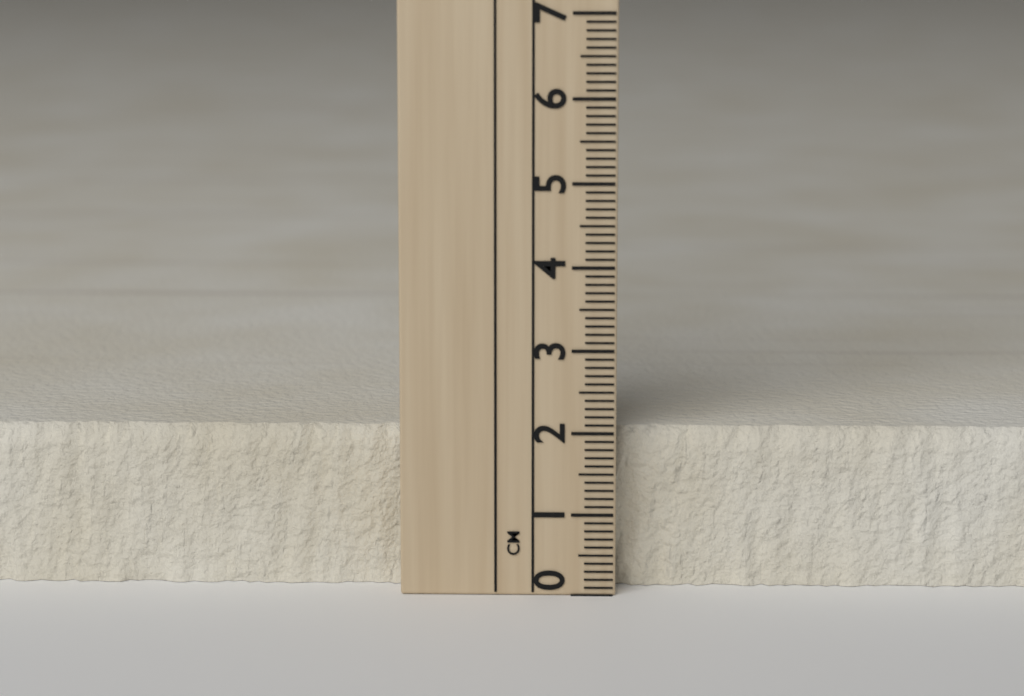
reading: 2.0 cm
